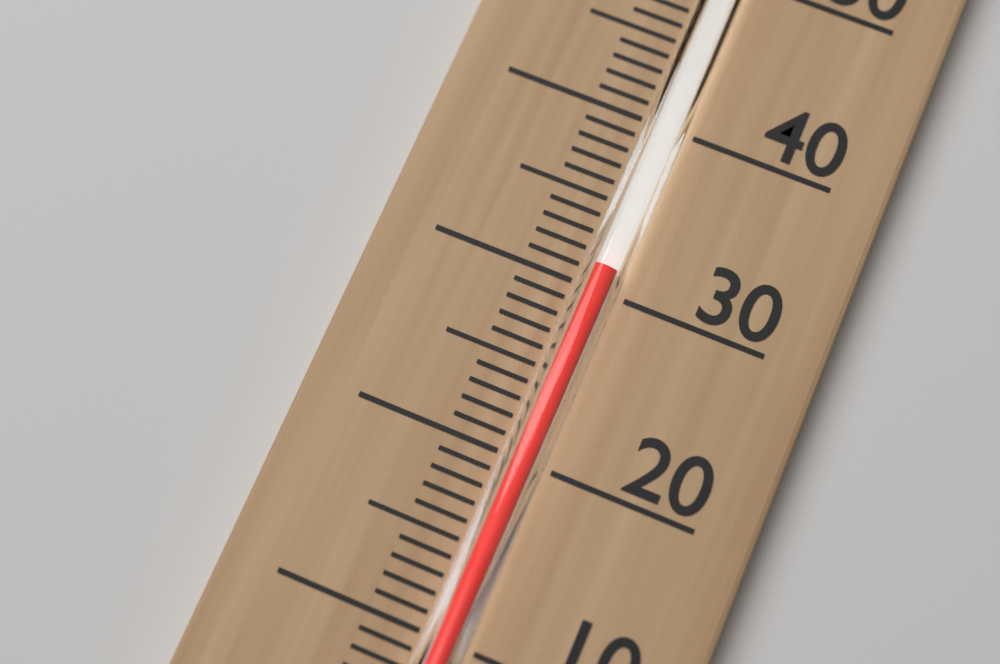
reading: 31 °C
